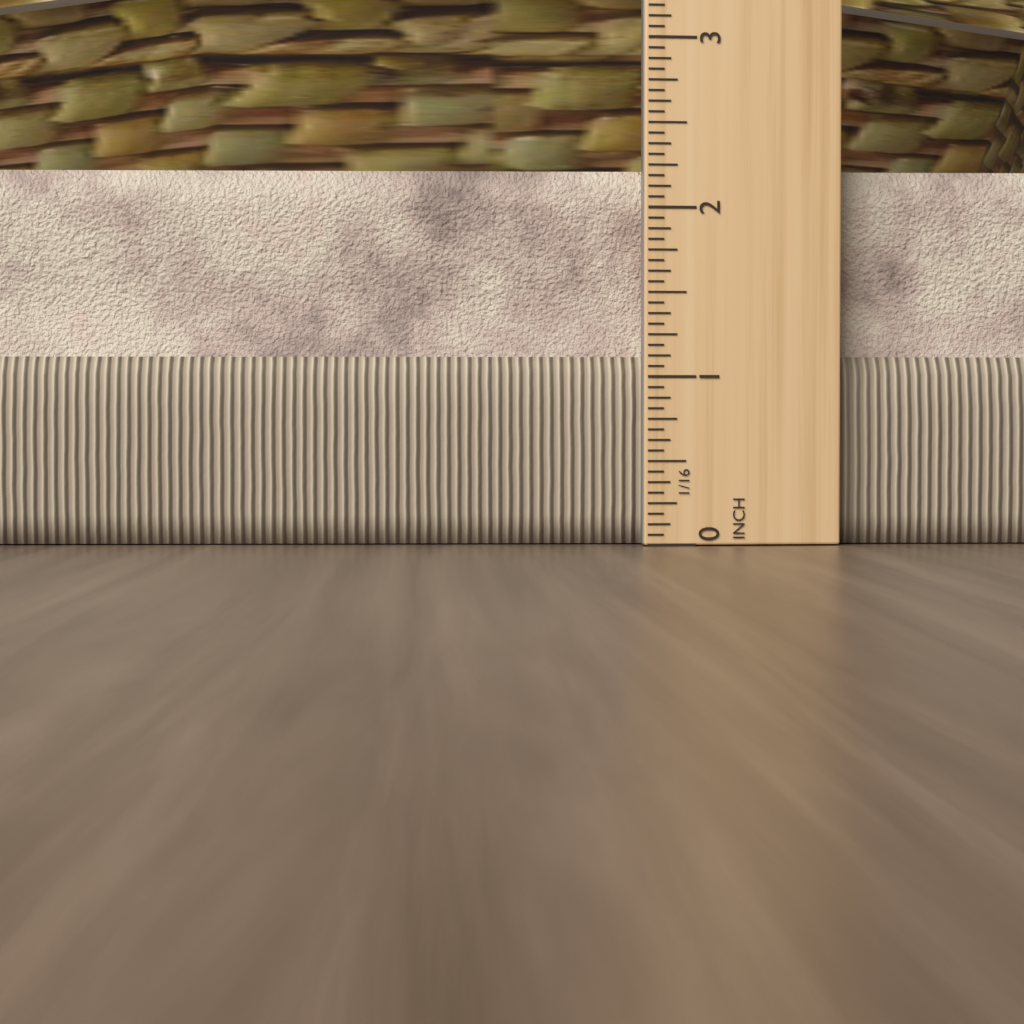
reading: 2.2500 in
